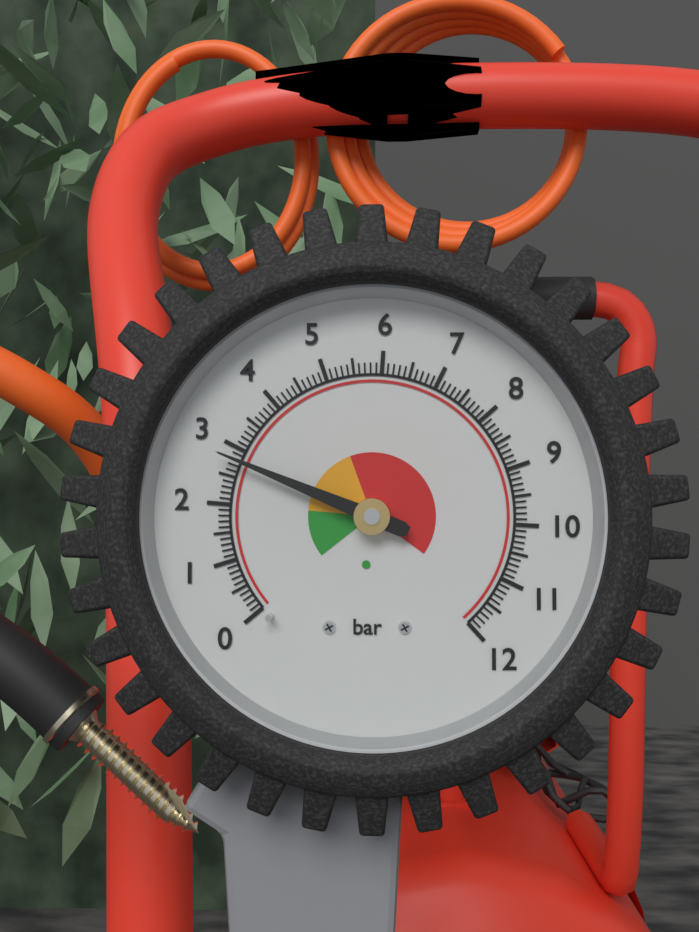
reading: 2.8 bar
